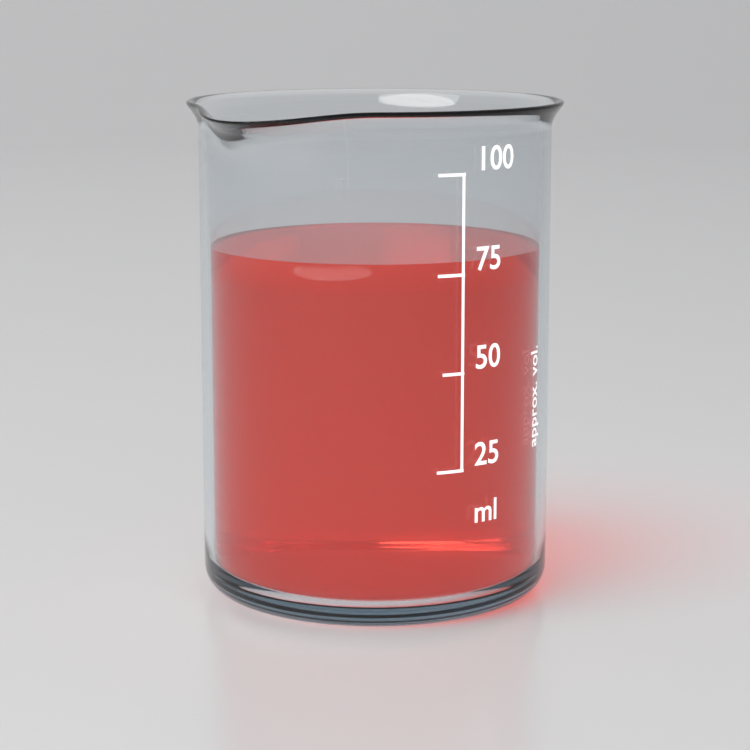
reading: 78 ml
